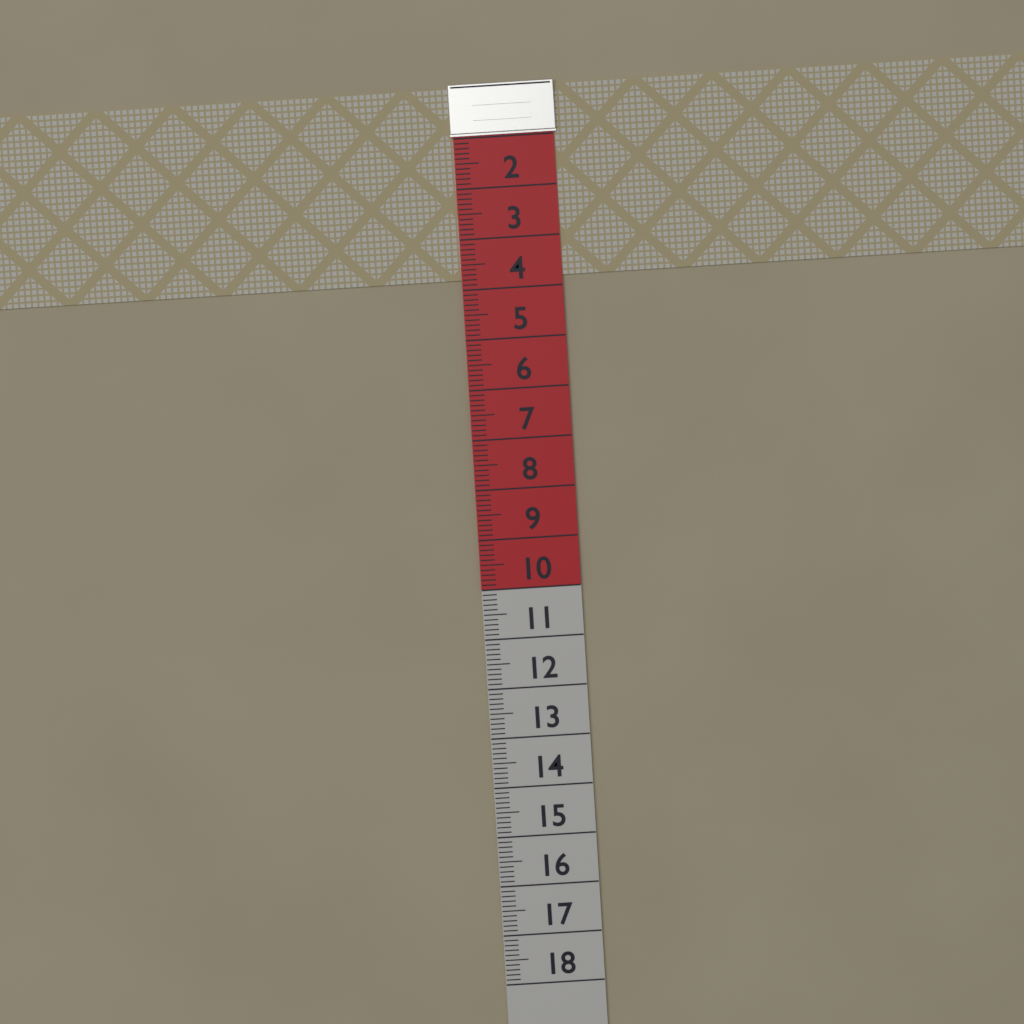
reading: 3.8 (no unit)
